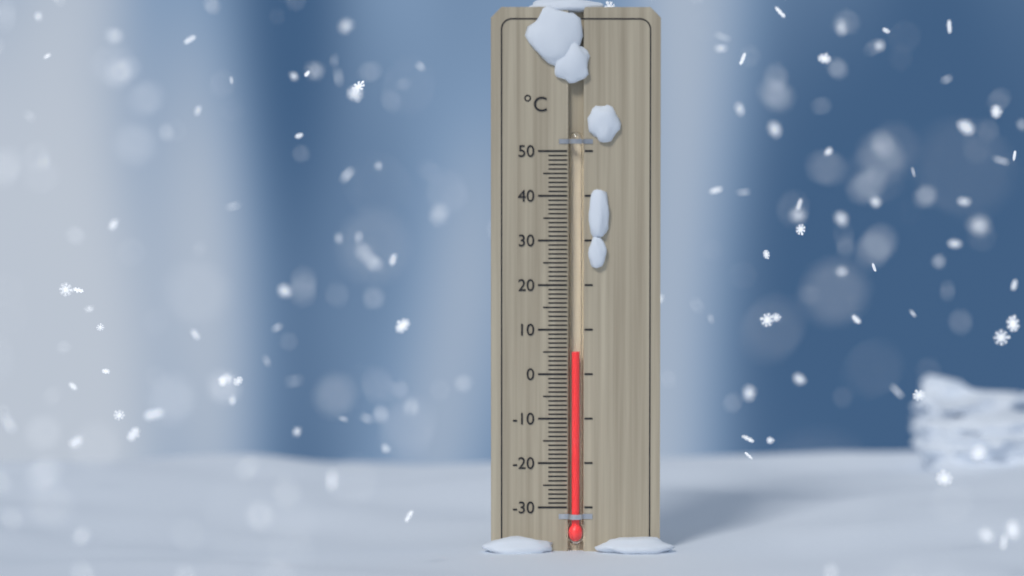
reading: 5 °C
